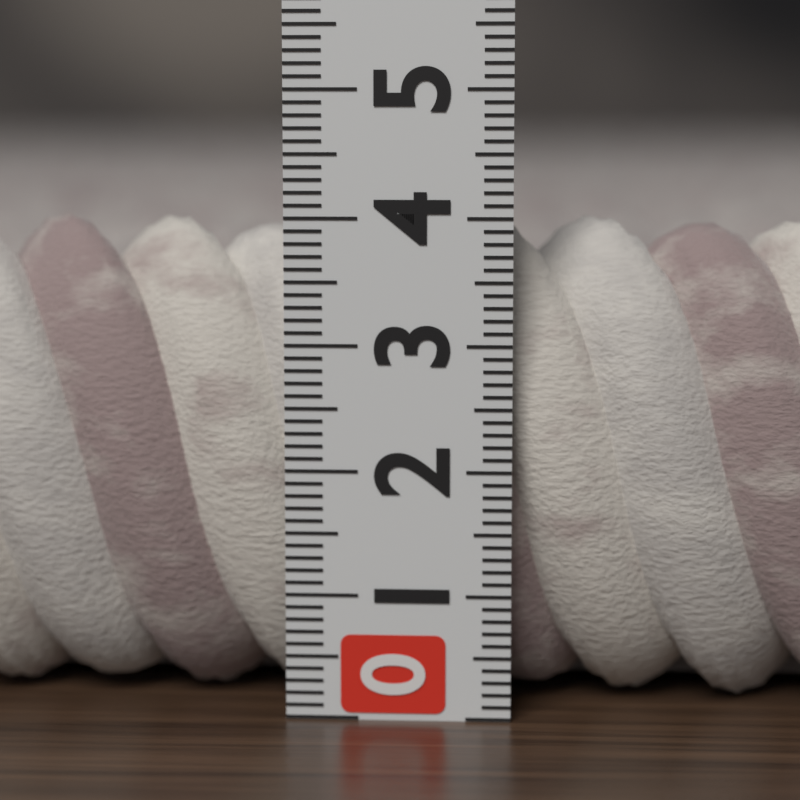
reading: 4.0 (no unit)
